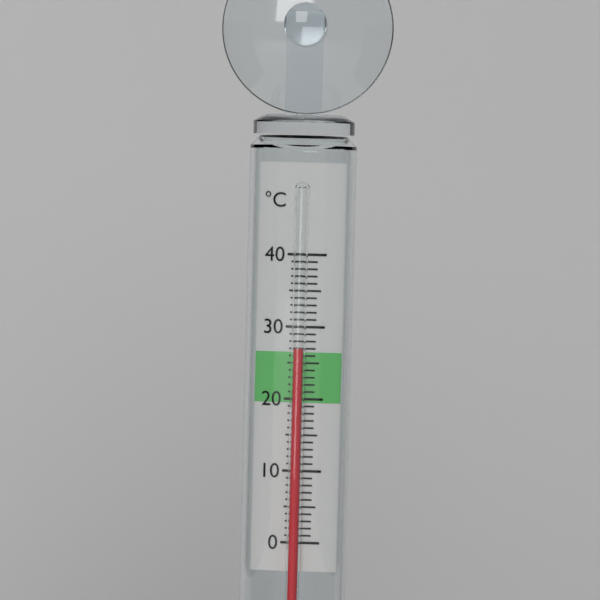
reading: 27 °C
